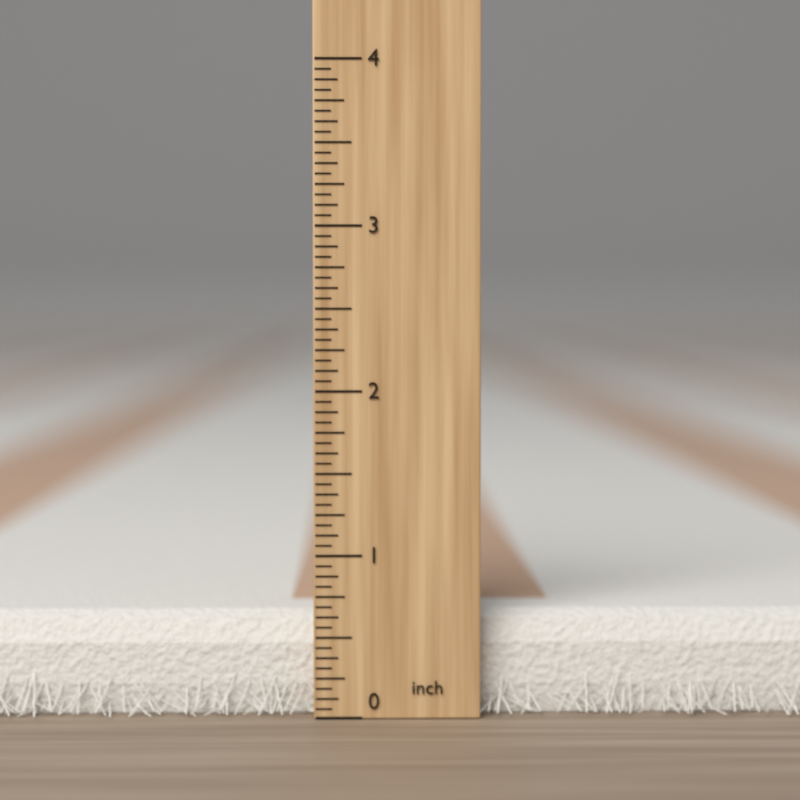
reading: 0.6250 inch
